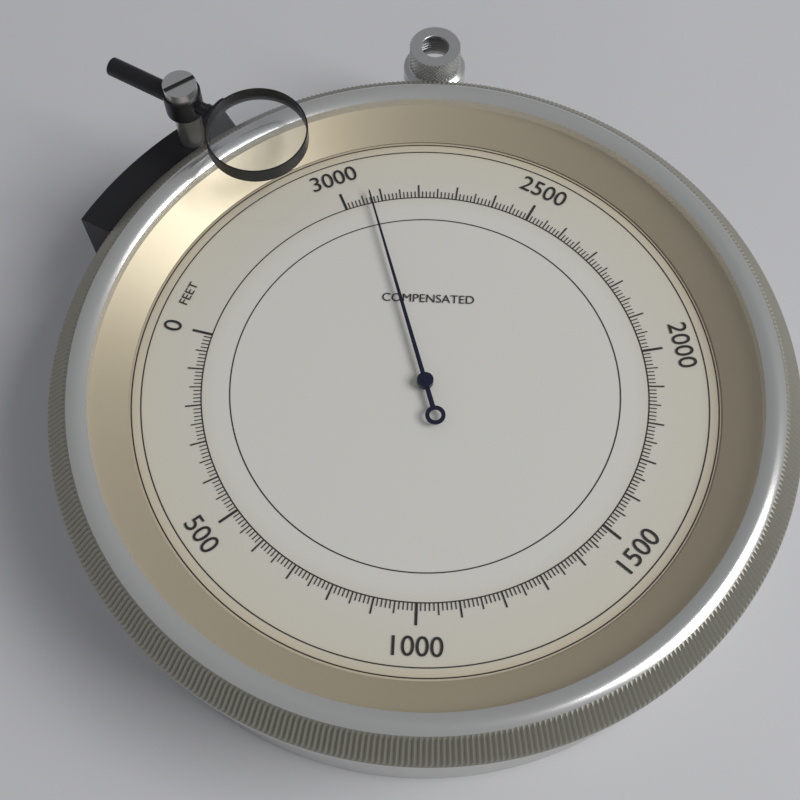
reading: 2930 feet
